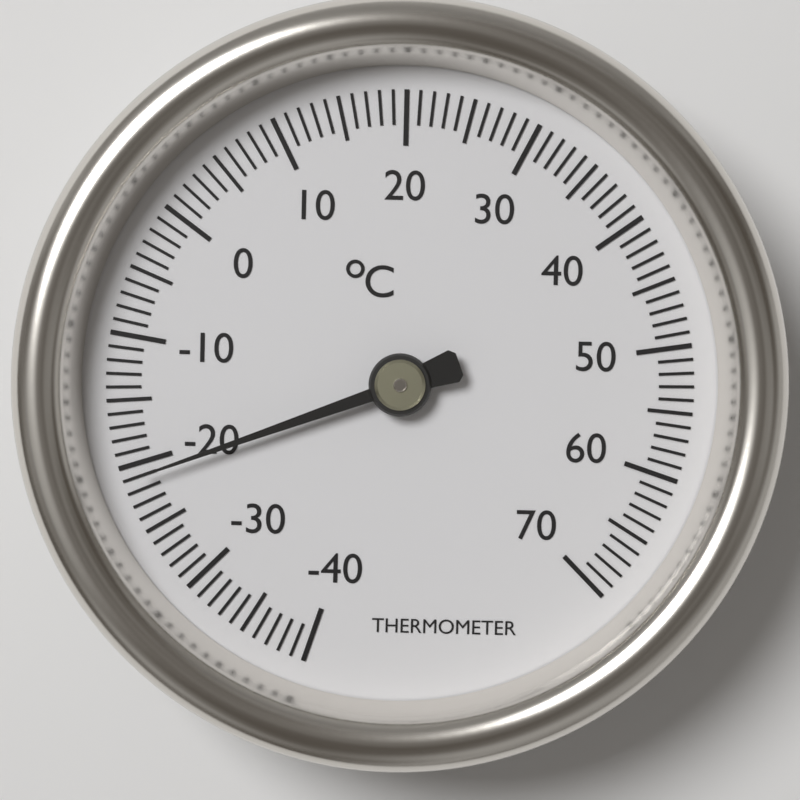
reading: -21 °C
